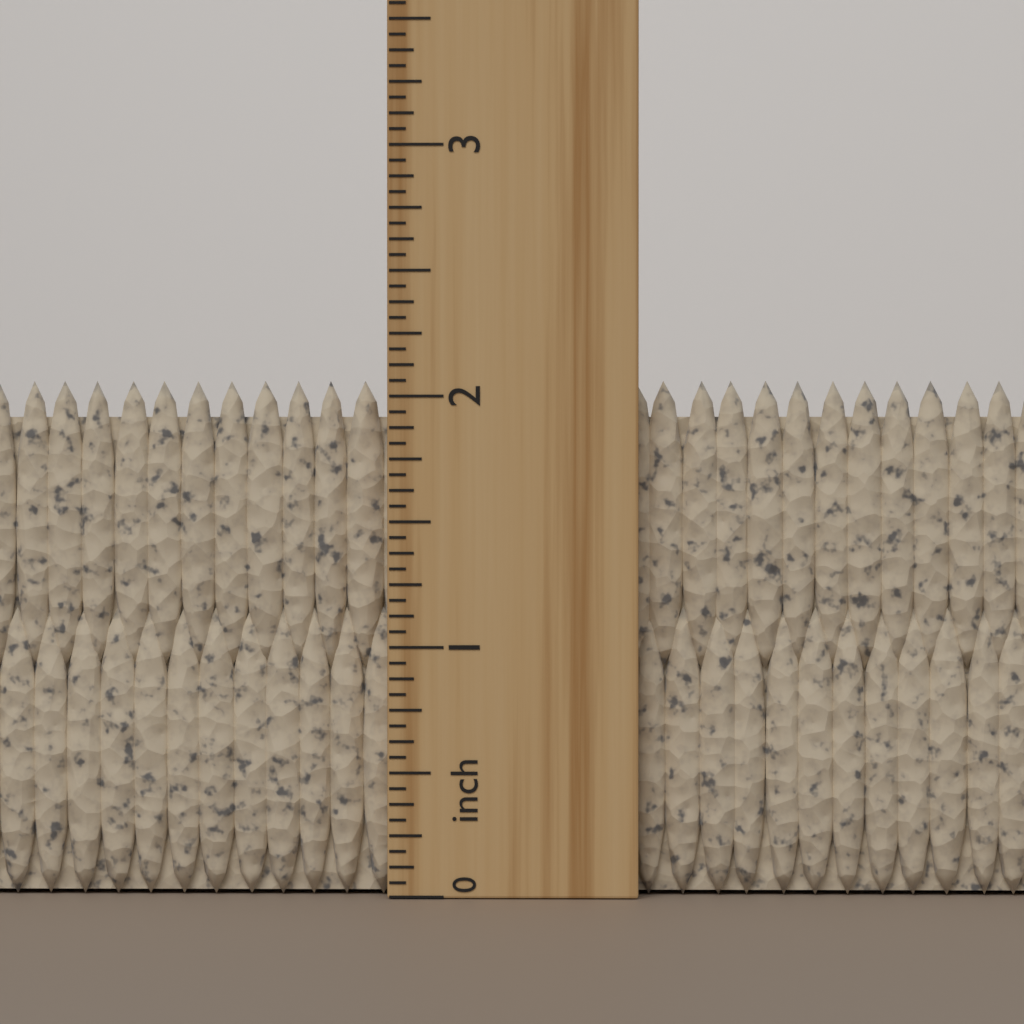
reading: 2.0625 inch
